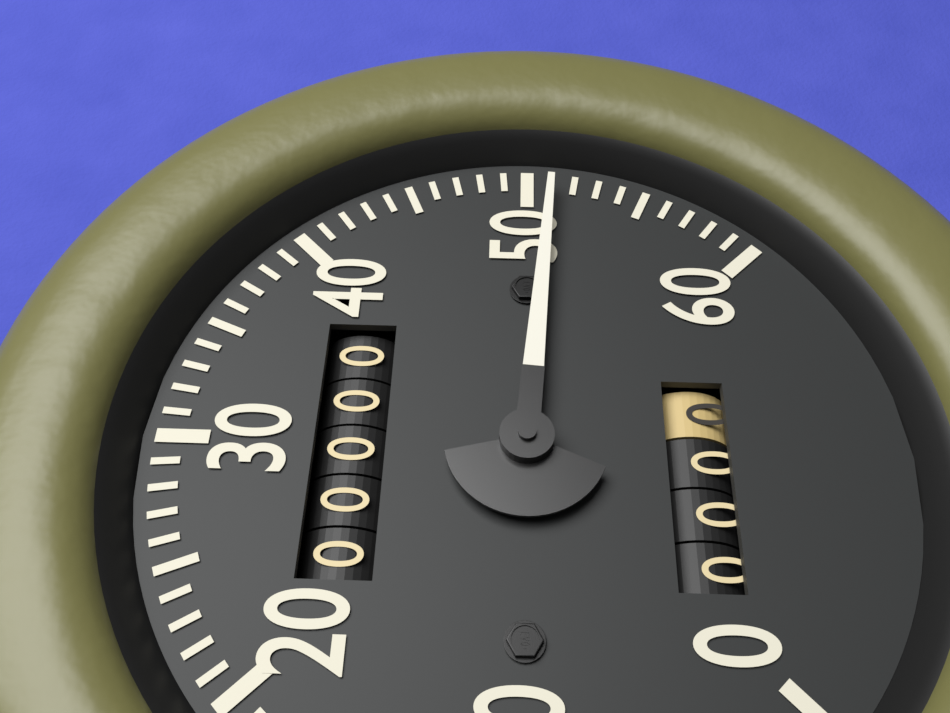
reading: 51 (no unit)
